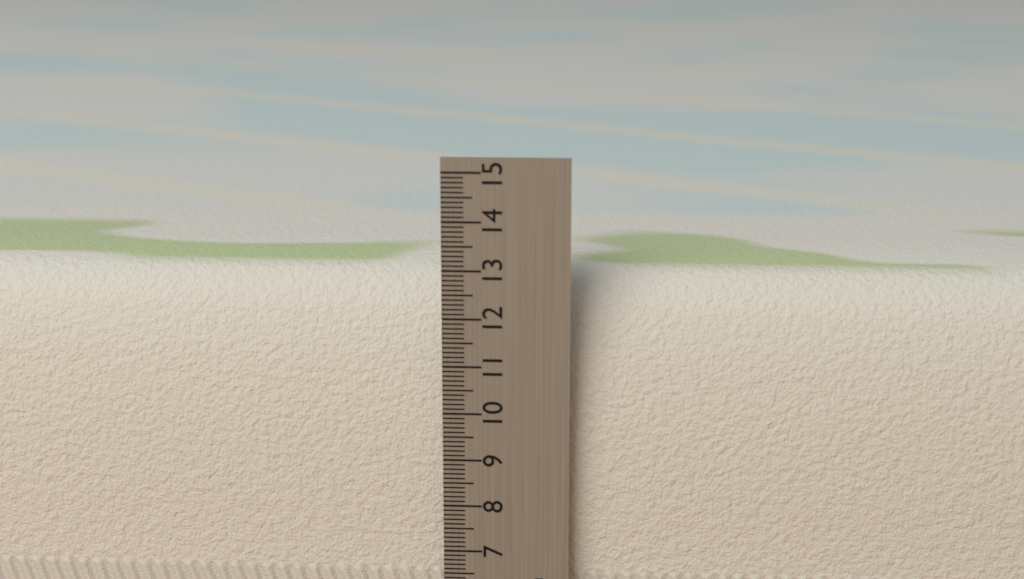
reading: 12.8 cm
